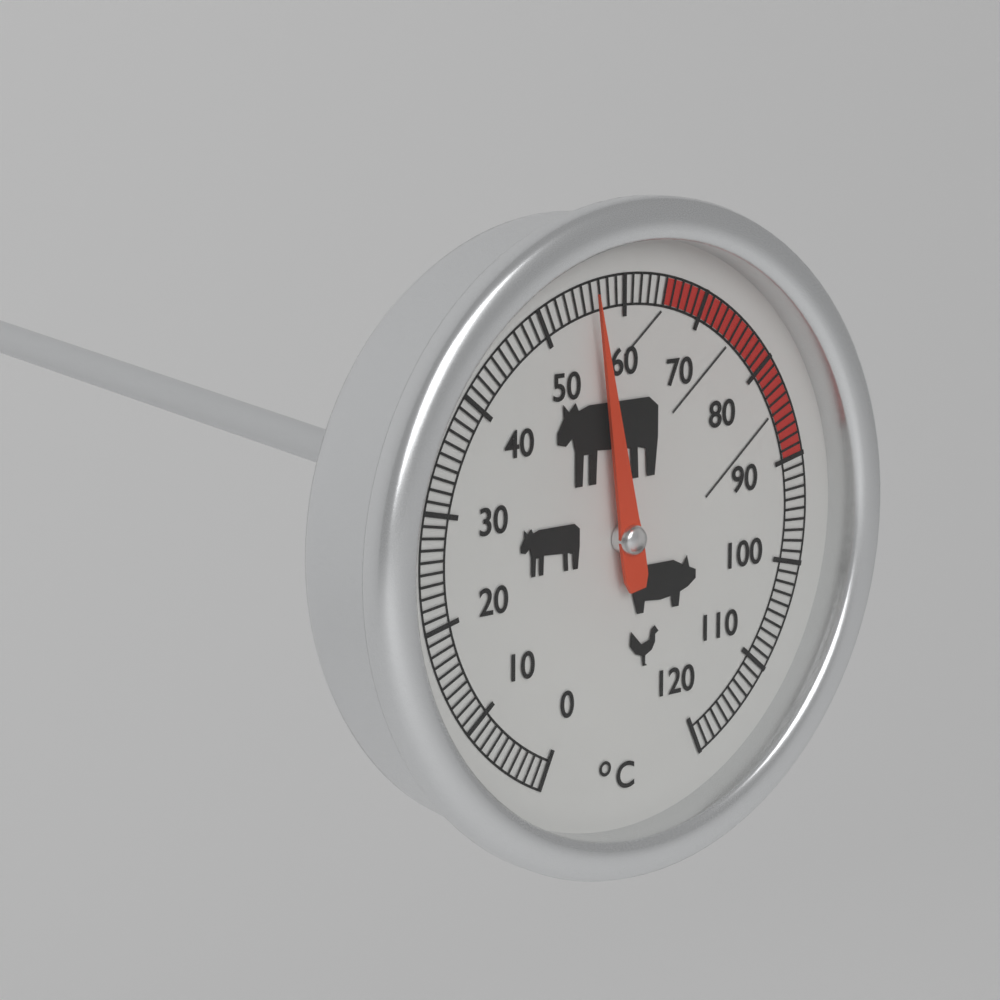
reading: 56 °C
